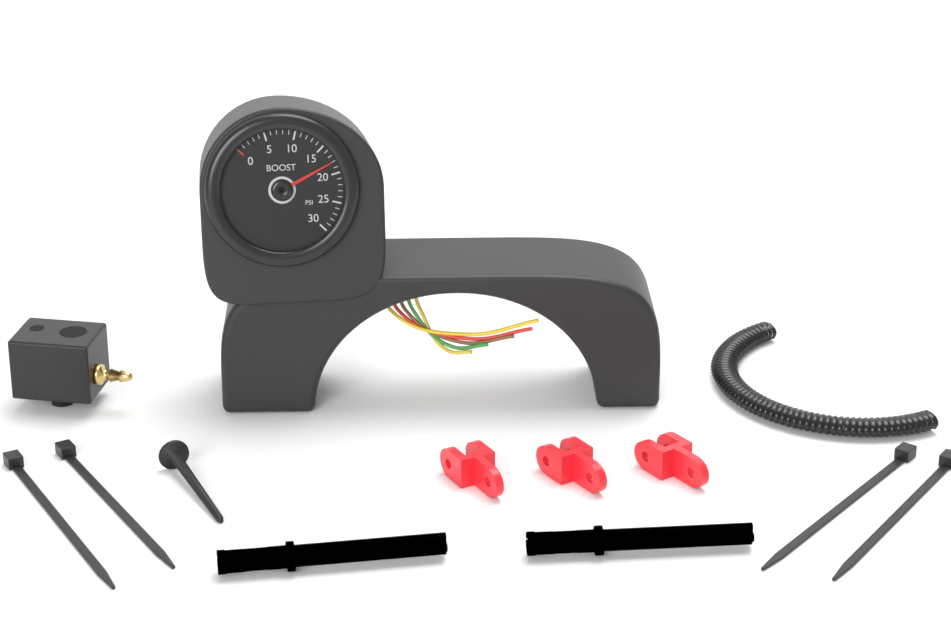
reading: 18 psi
